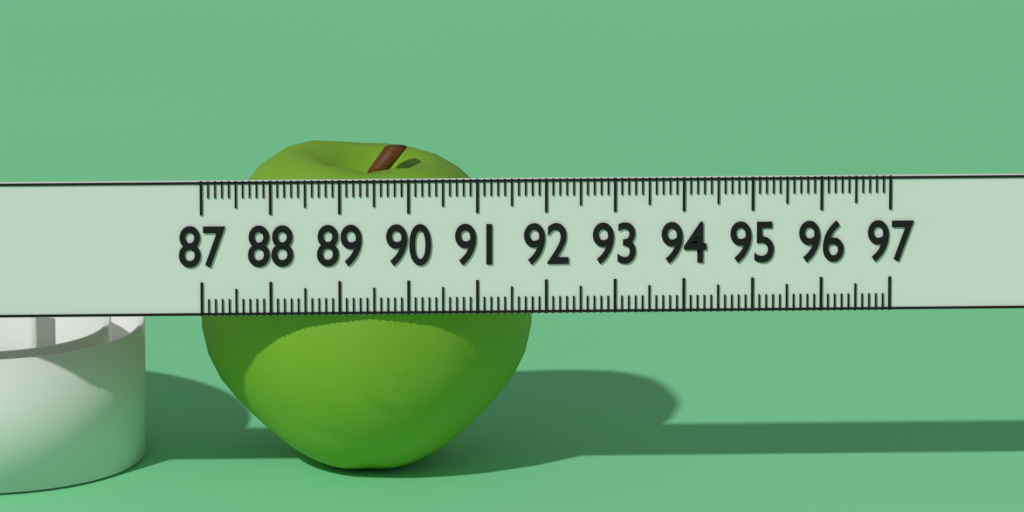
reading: 91.9 (no unit)
